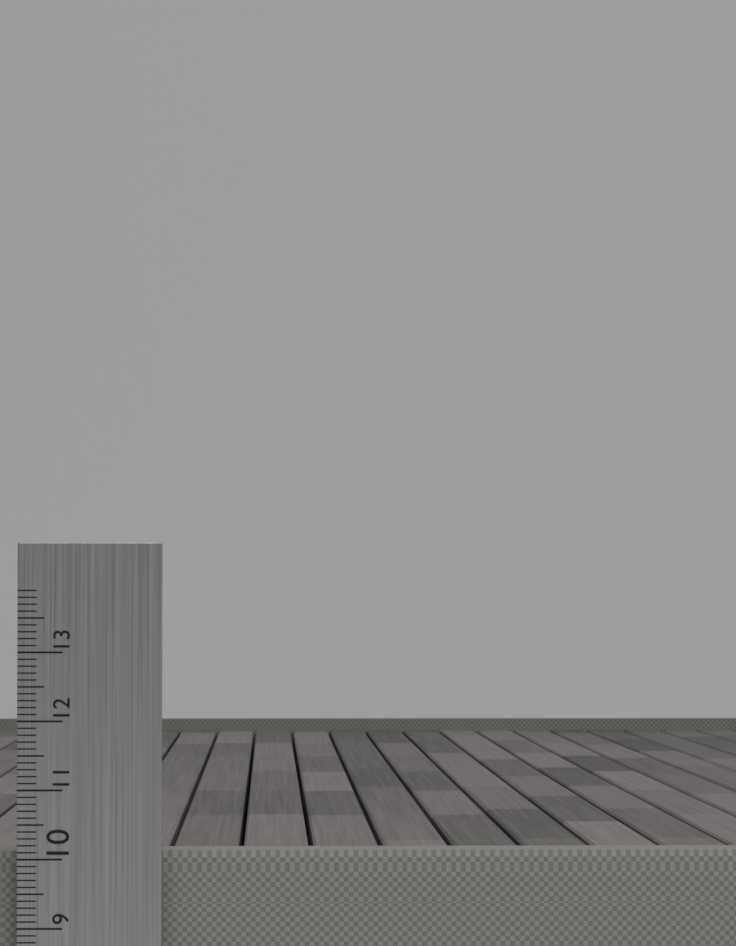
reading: 10.1 cm
